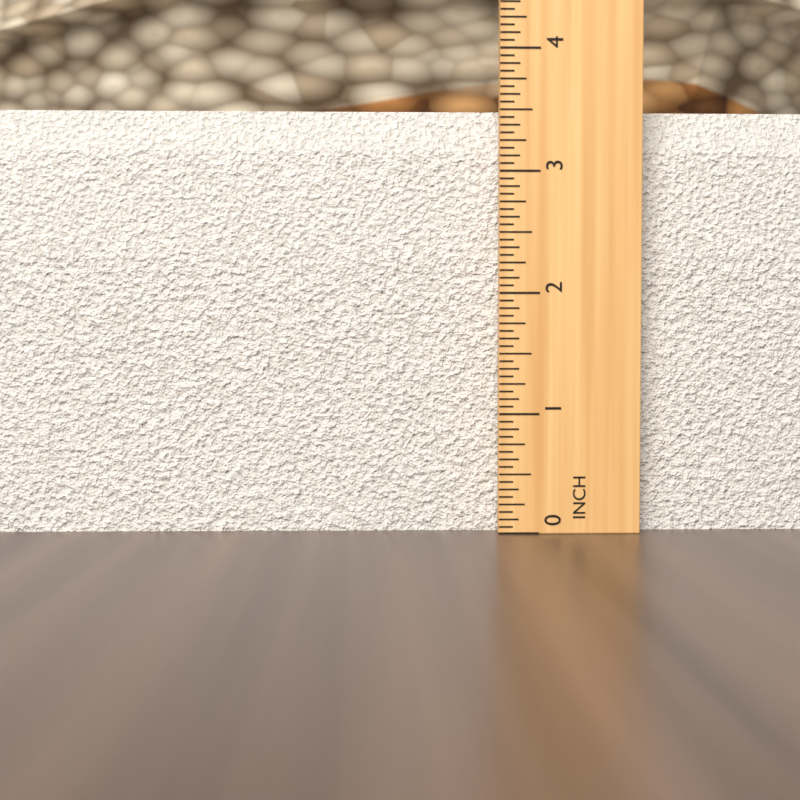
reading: 3.5625 in
